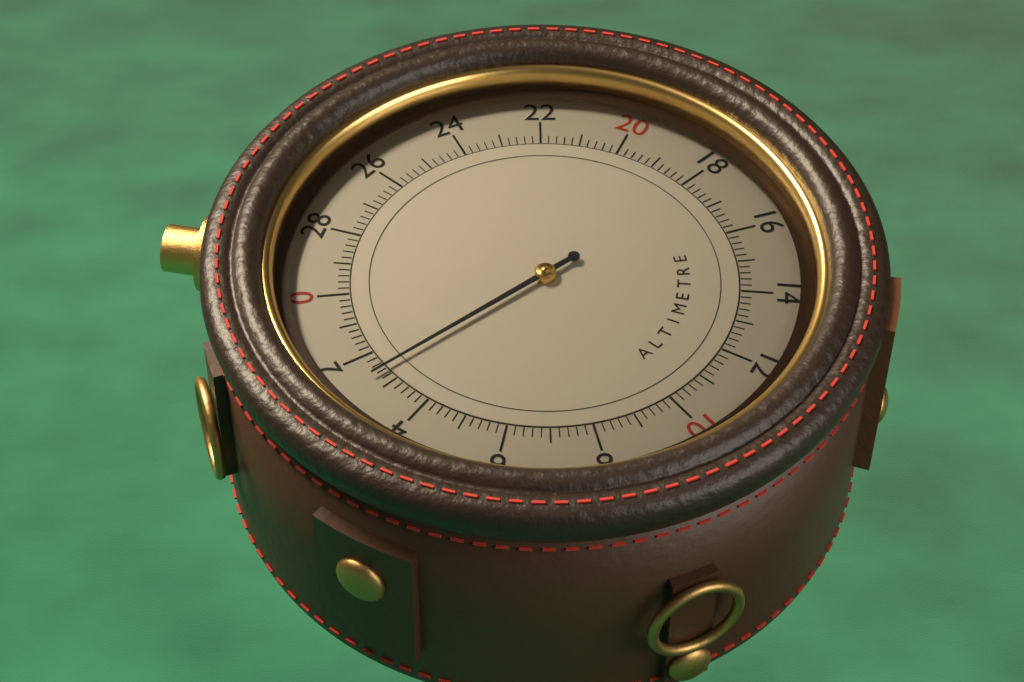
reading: 2.6 (no unit)
